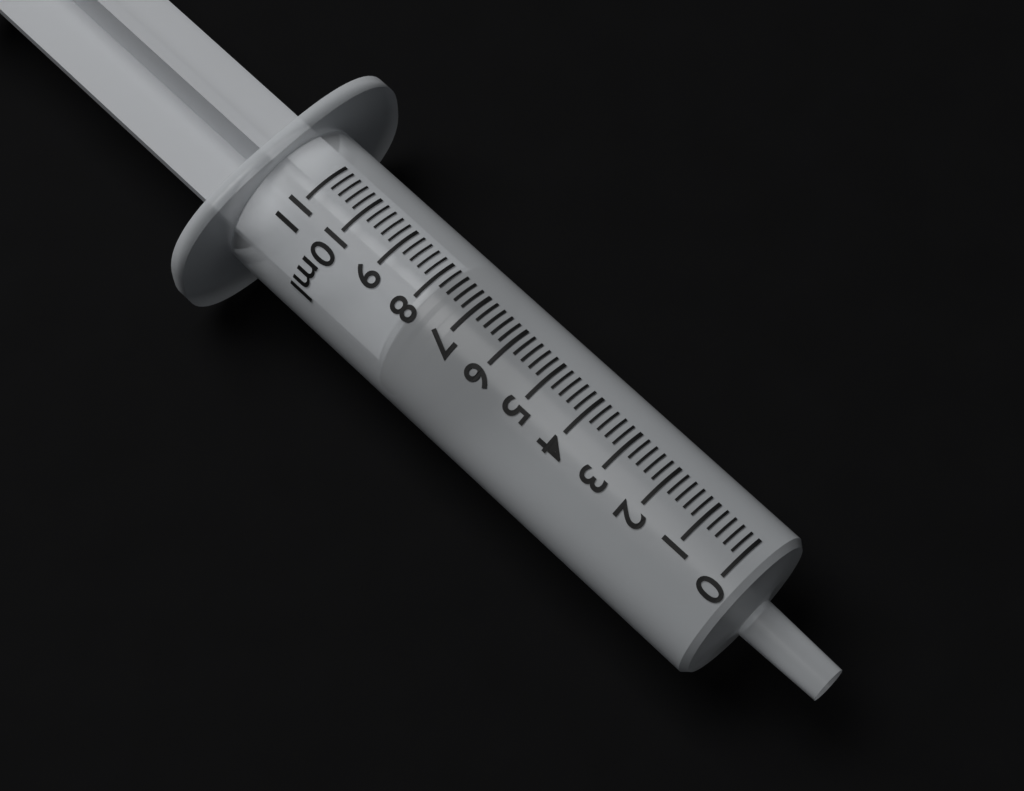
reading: 7.0 ml
